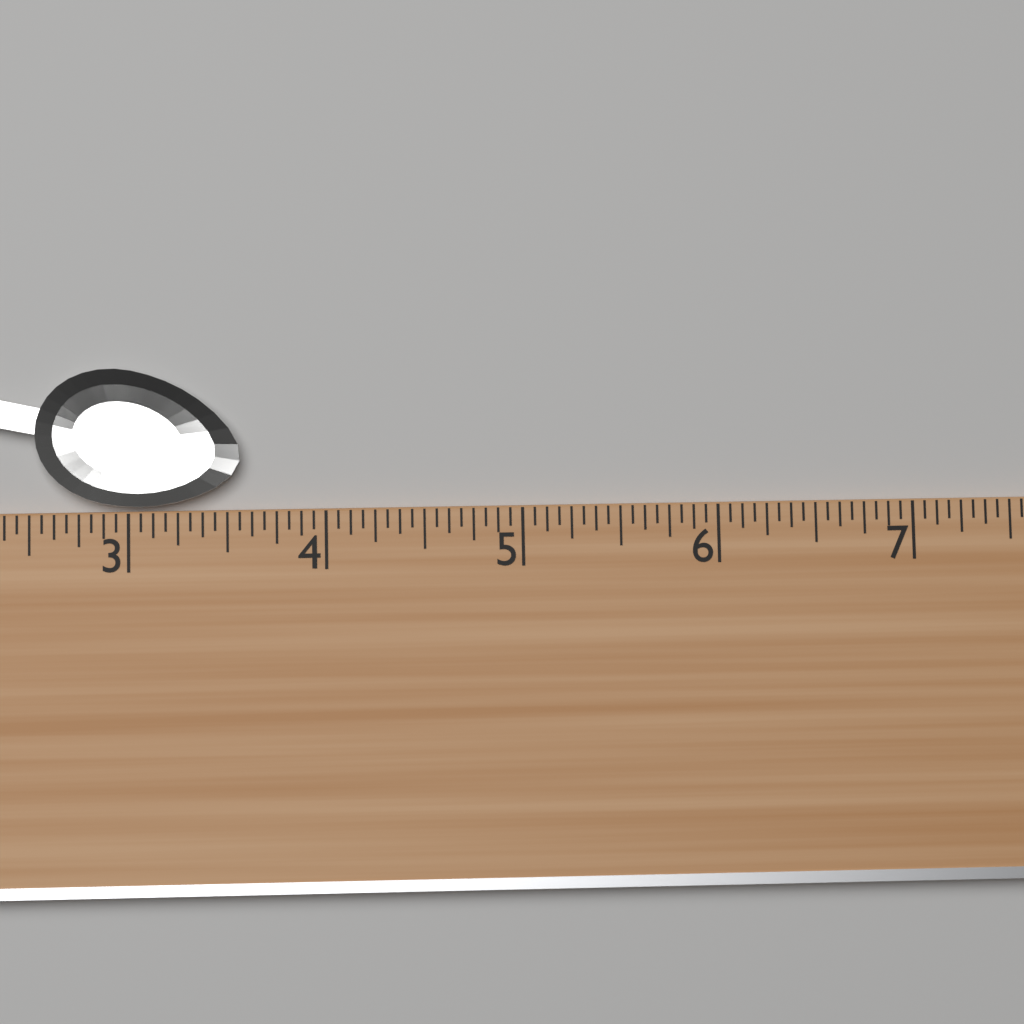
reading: 3.5625 (no unit)
